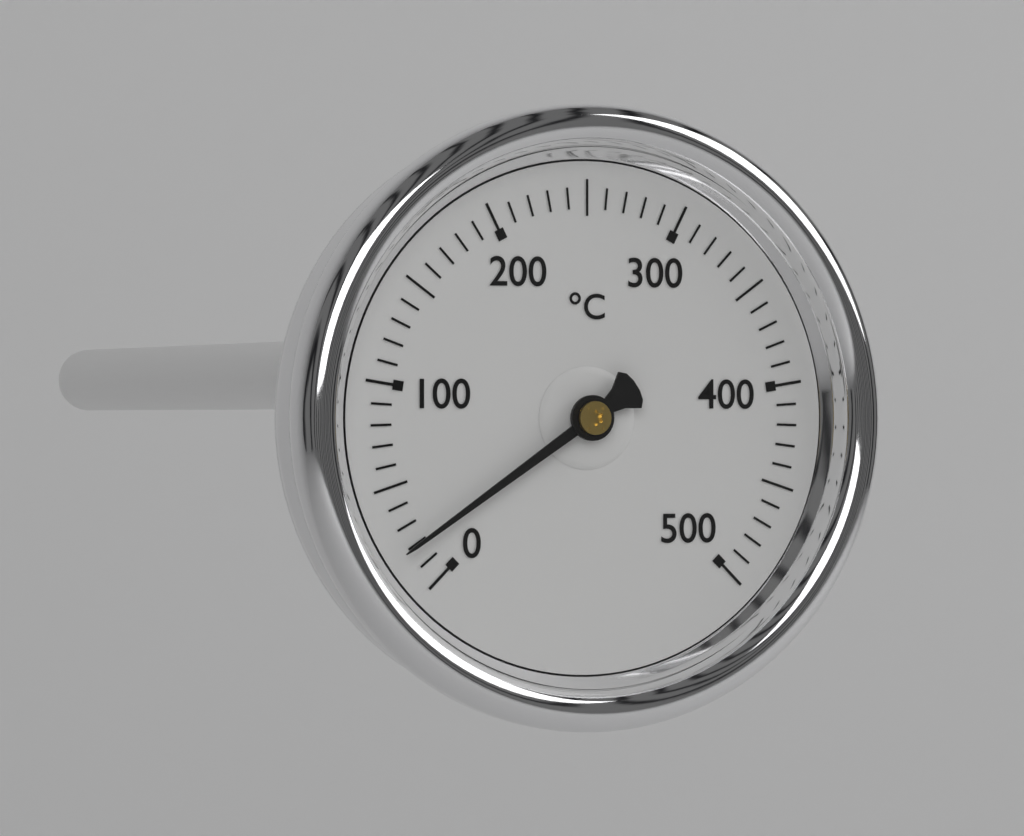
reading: 20 °C
